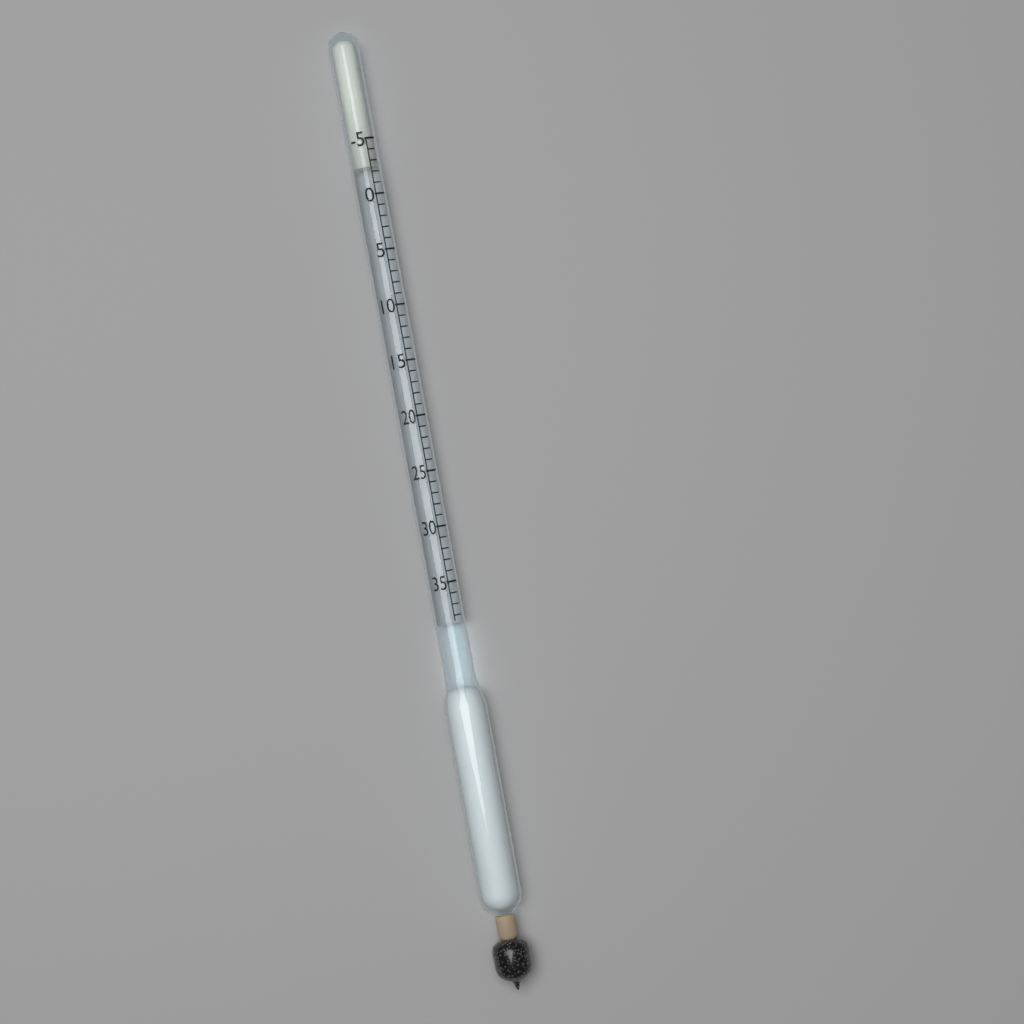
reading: -2.5 (no unit)
